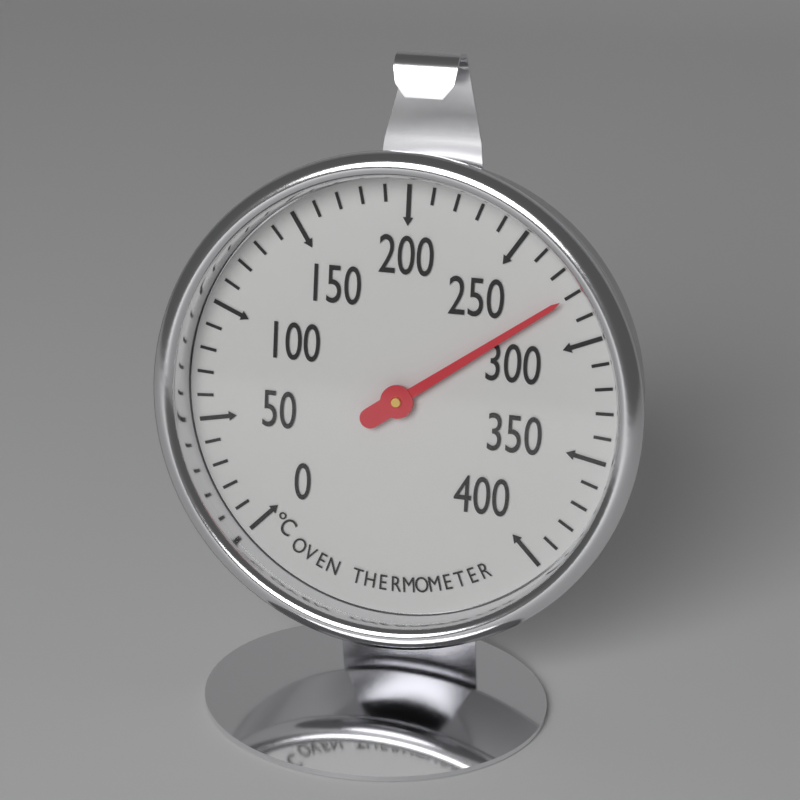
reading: 280 °C
